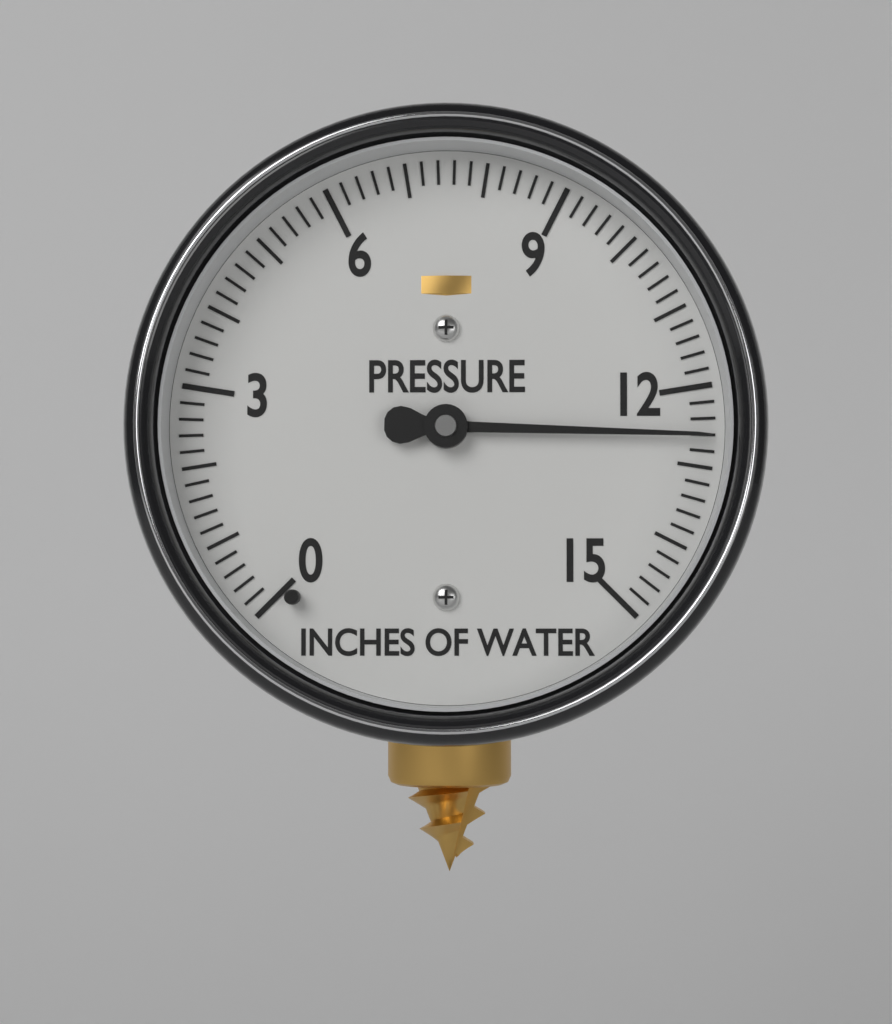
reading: 12.6 inches of water
